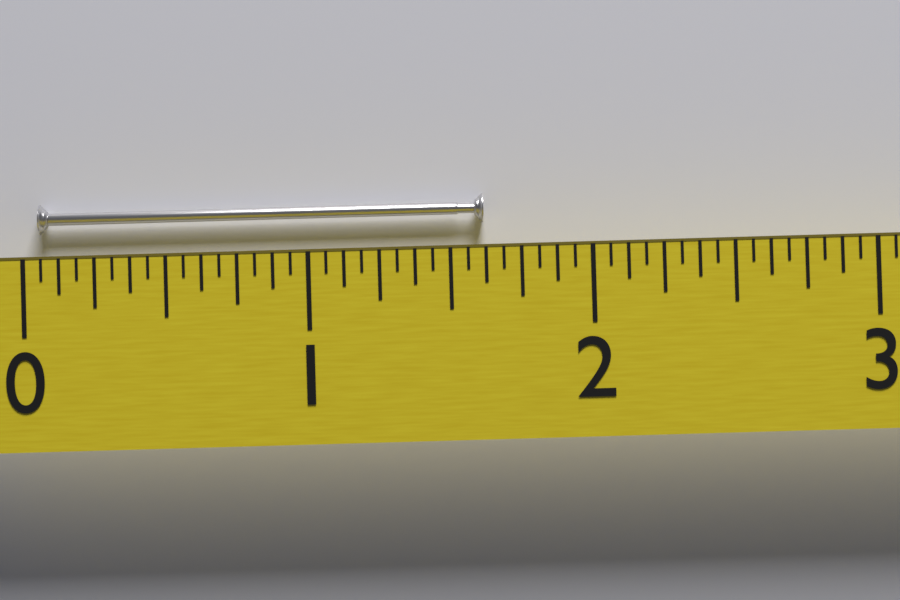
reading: 1.6250 (no unit)
